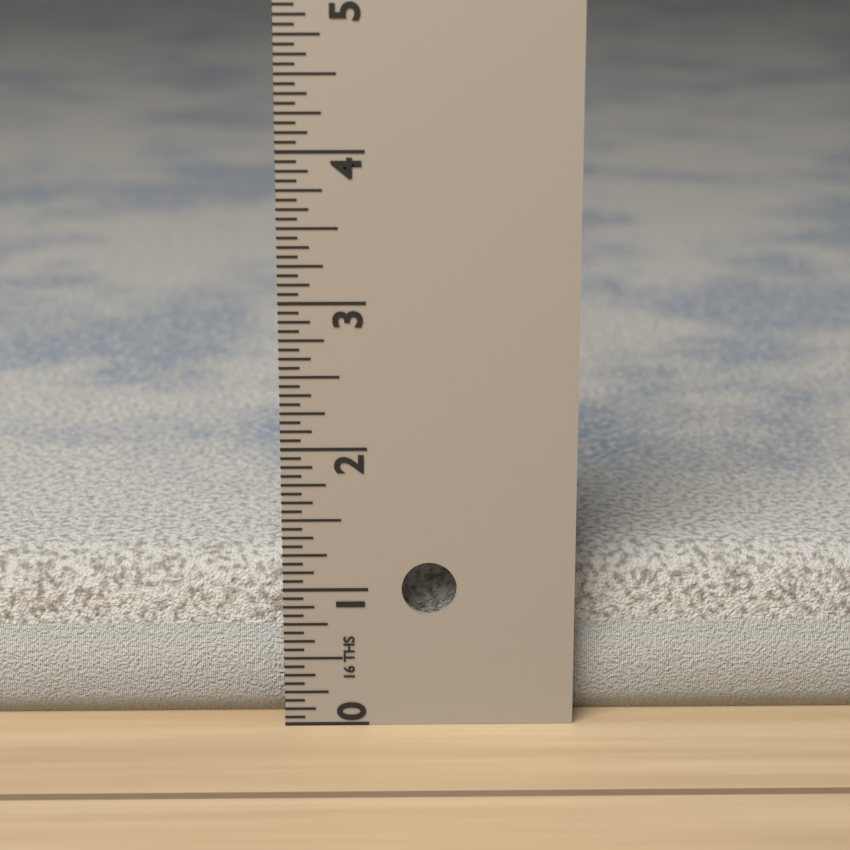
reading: 1.1250 in
